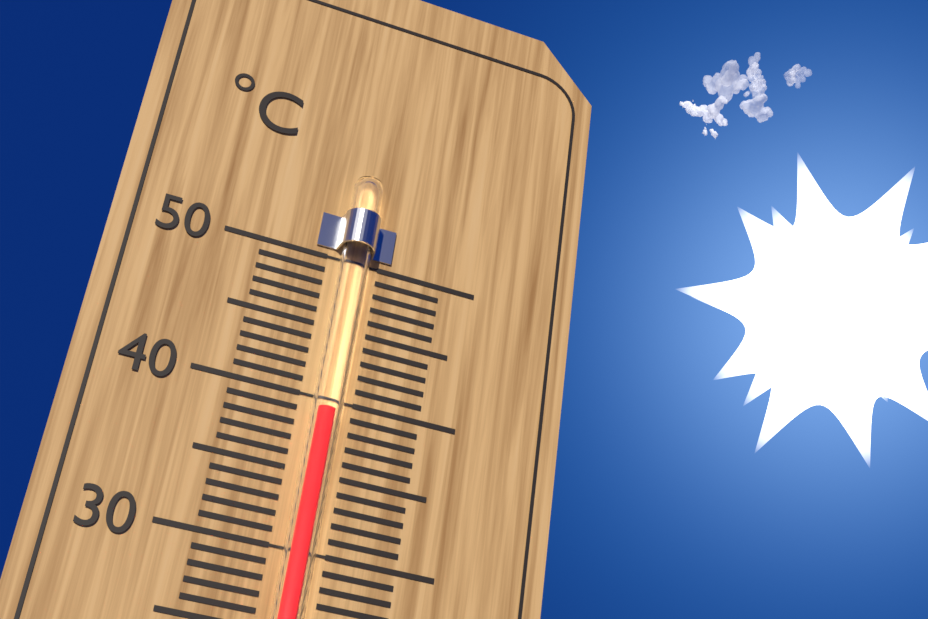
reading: 39 °C
